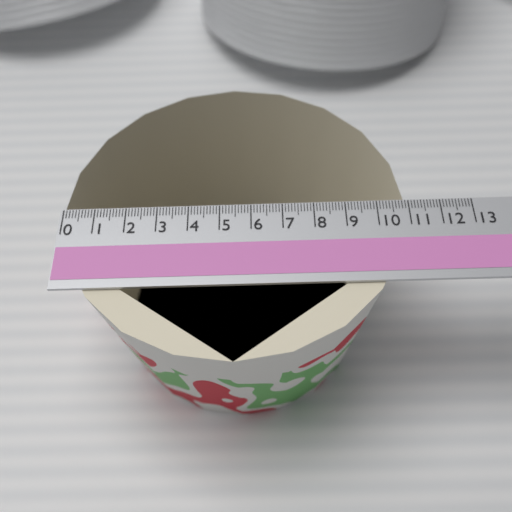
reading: 10.9 (no unit)
